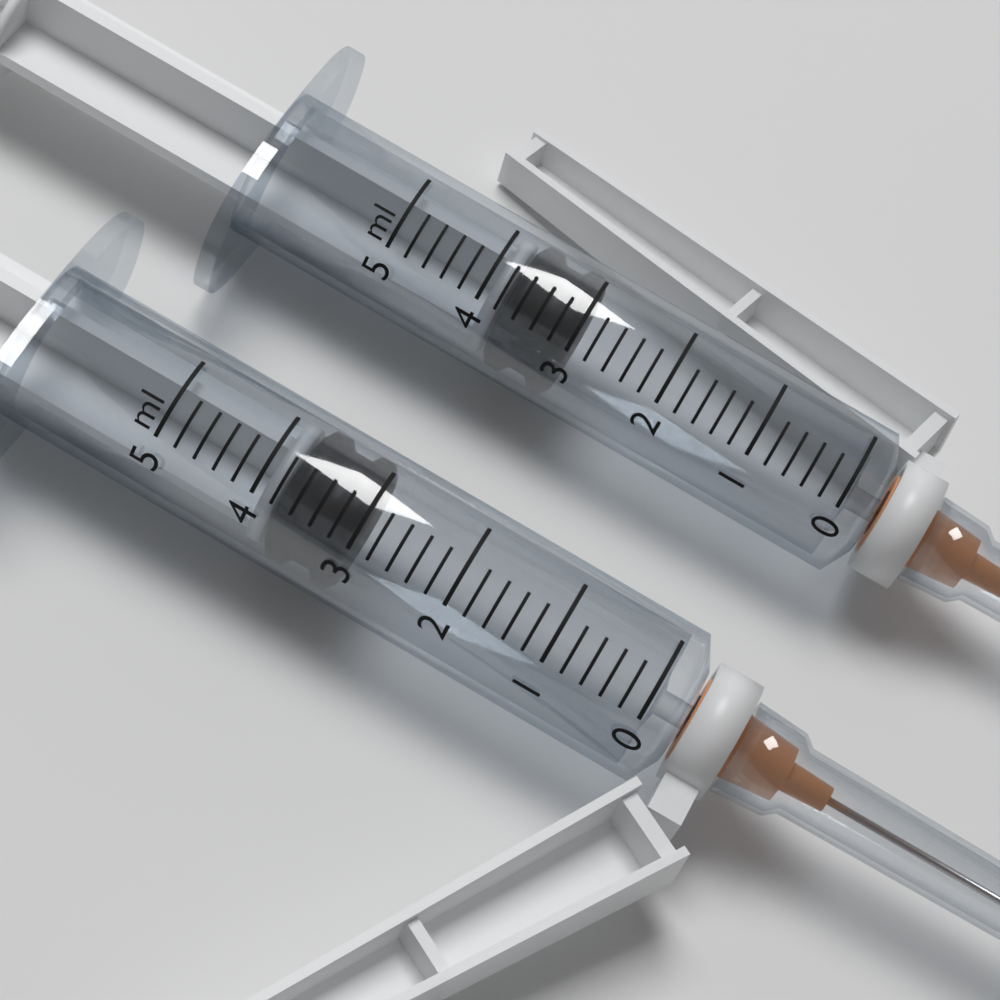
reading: 3.0 ml
